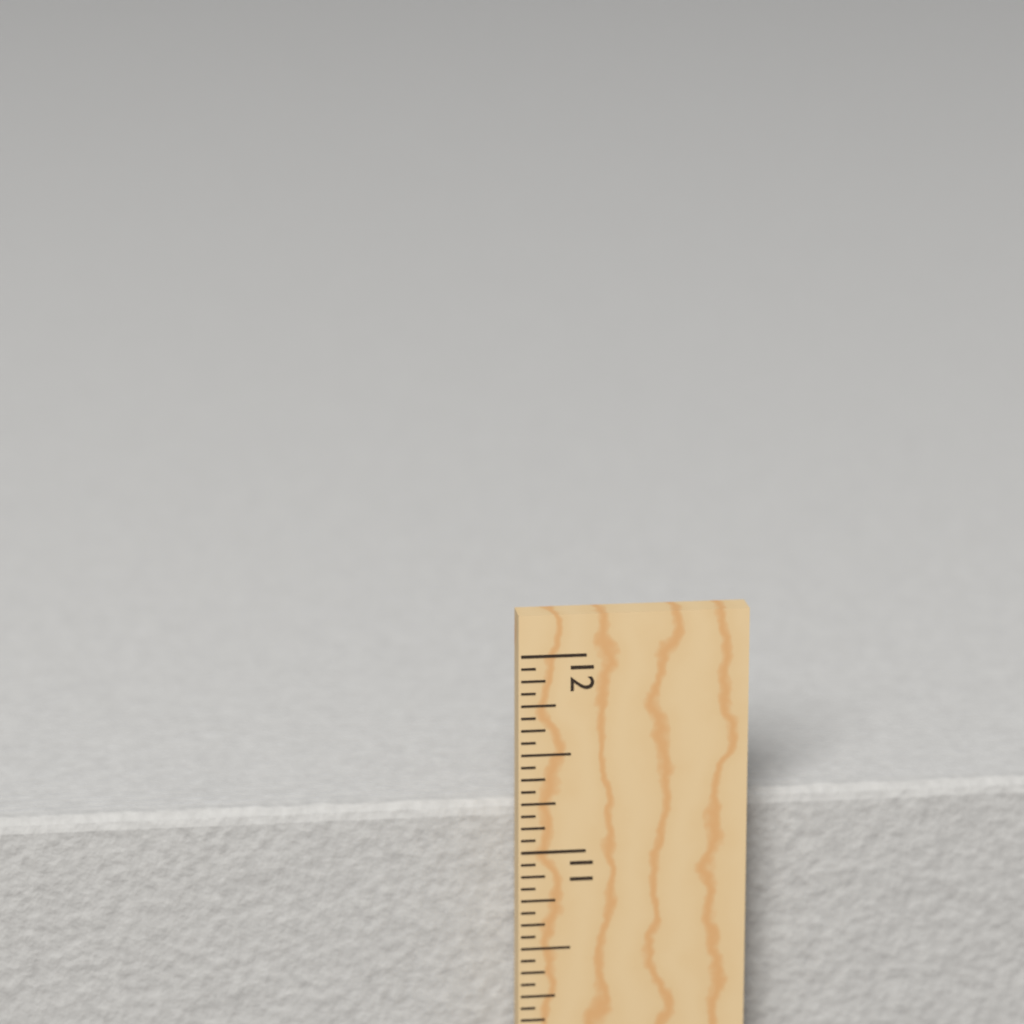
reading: 11.1875 in
